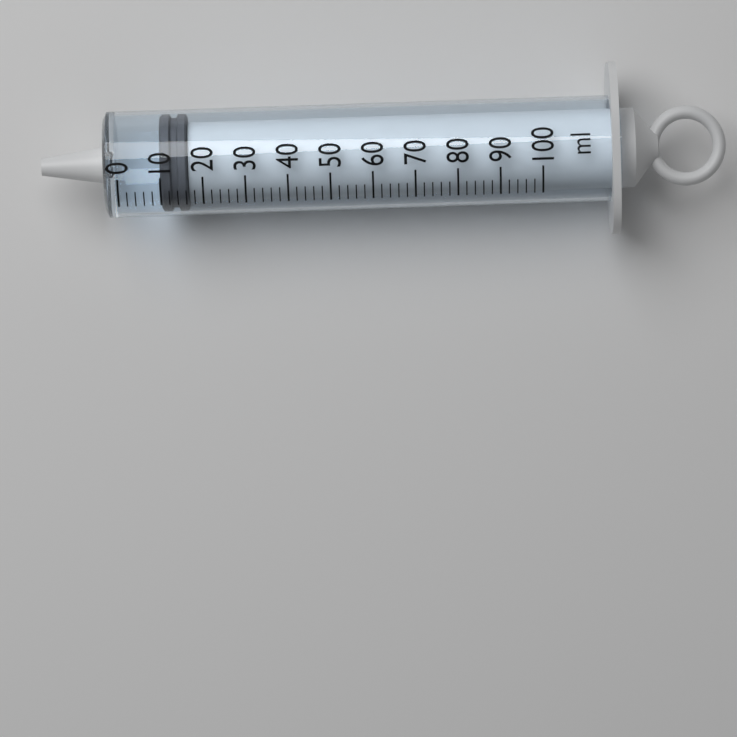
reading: 10 ml
